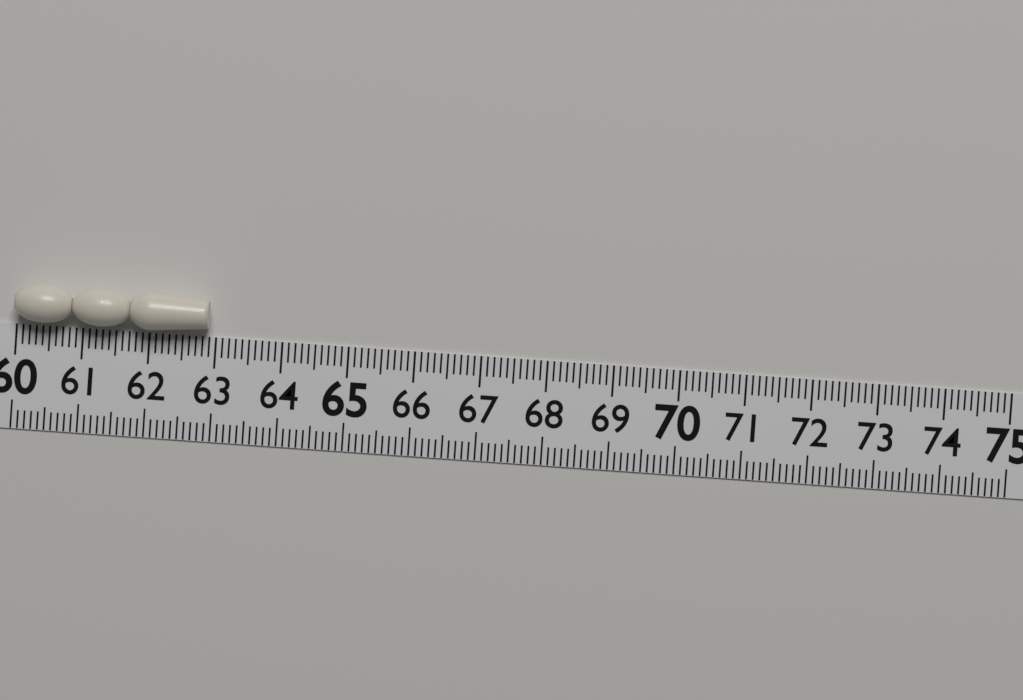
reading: 62.9 (no unit)
